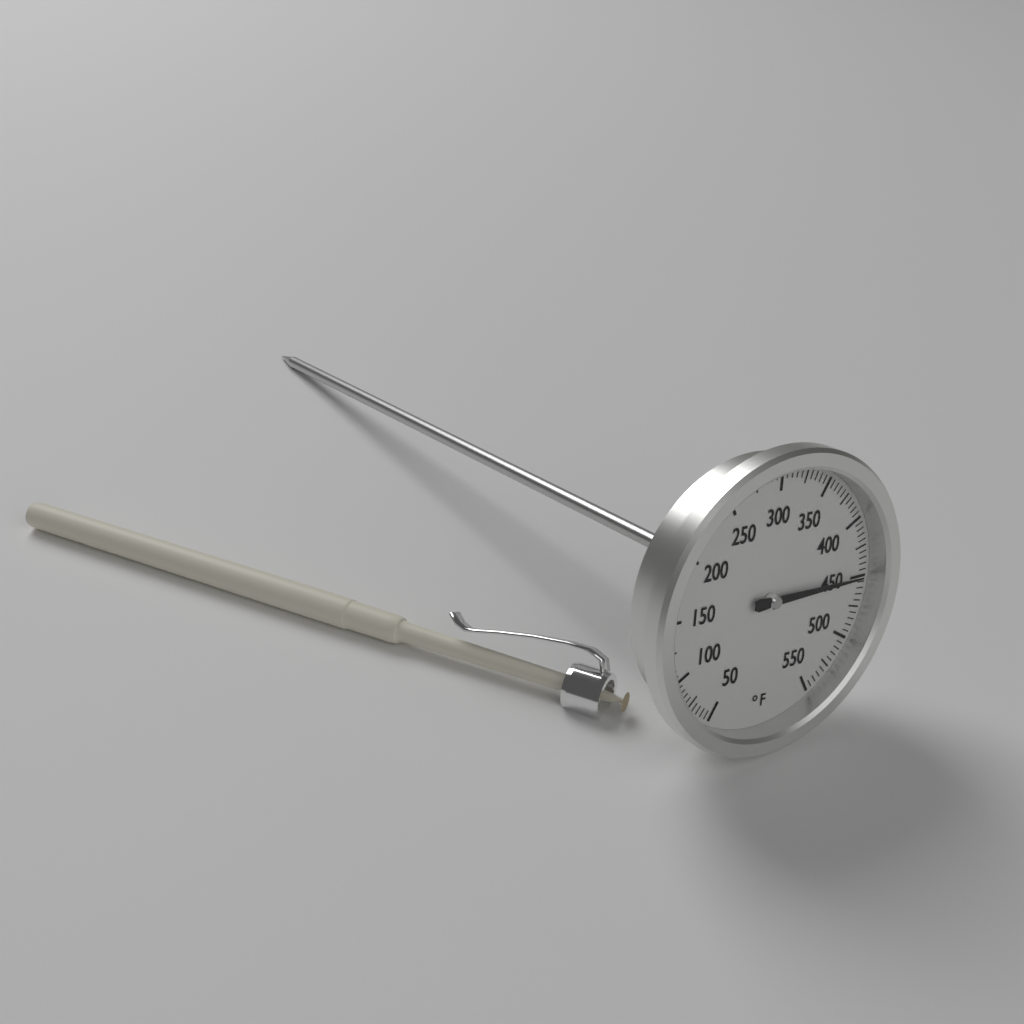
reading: 450 °F
